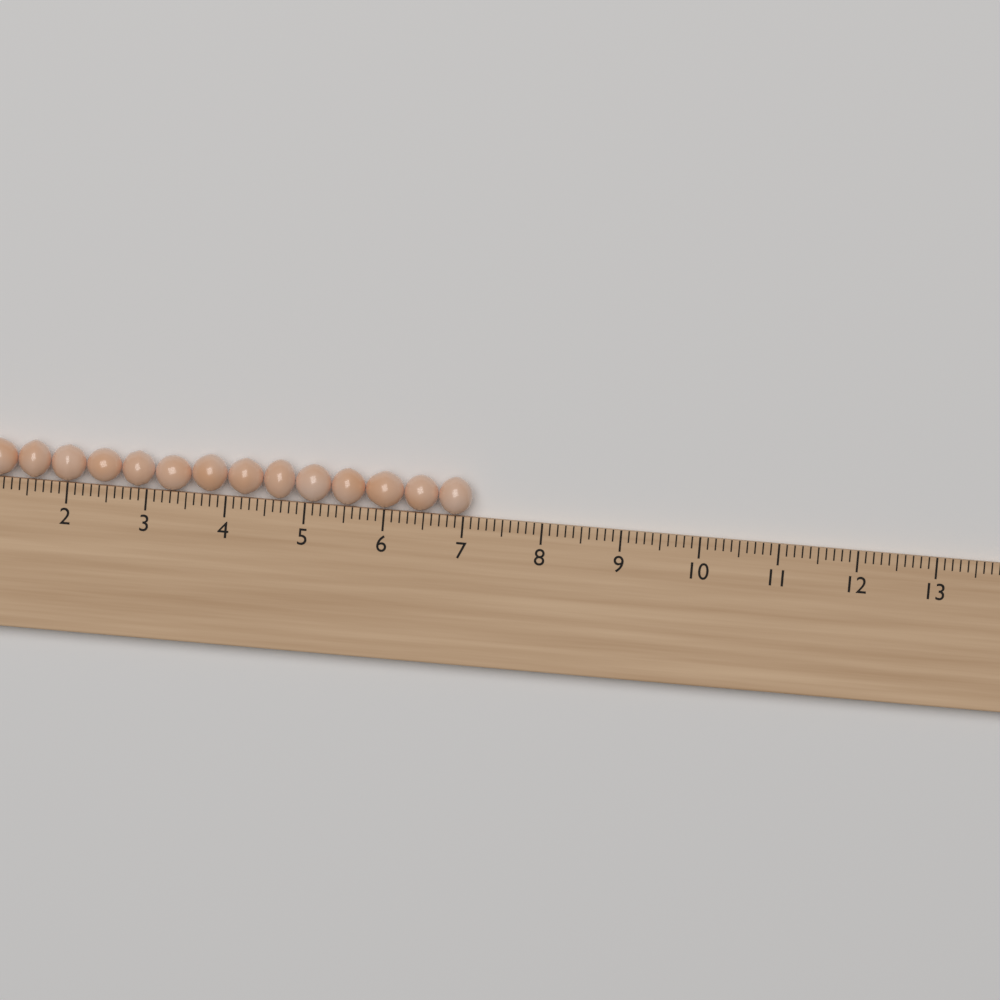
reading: 7.1 cm
